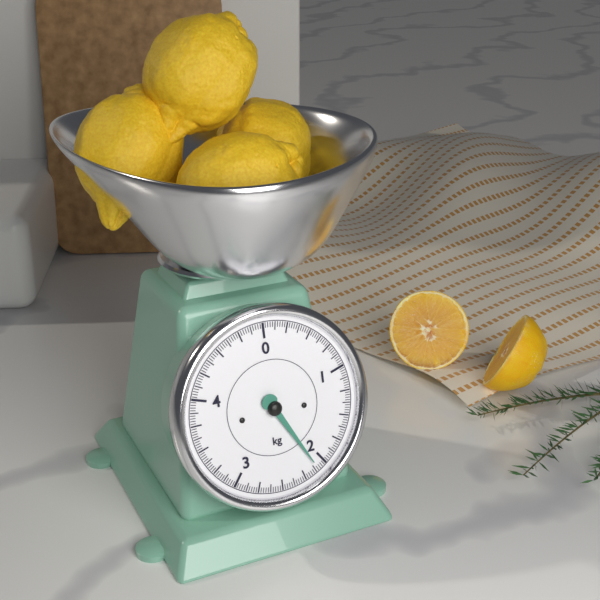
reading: 2.100 kg
